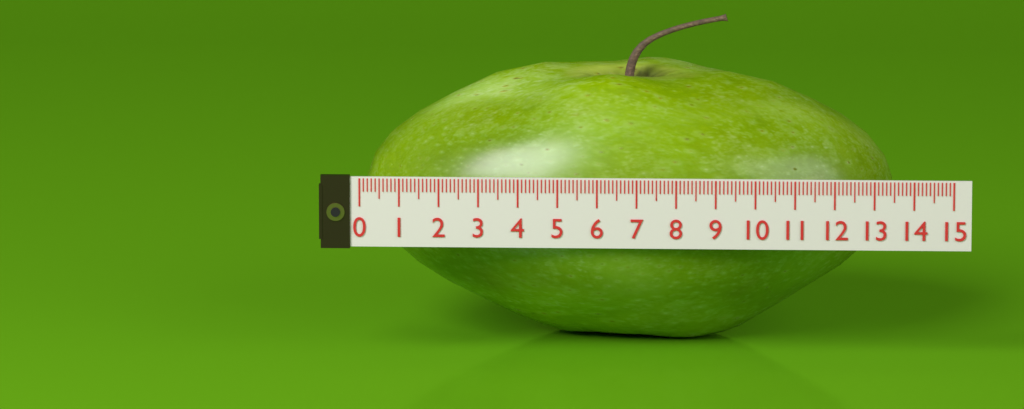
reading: 13.5 (no unit)
